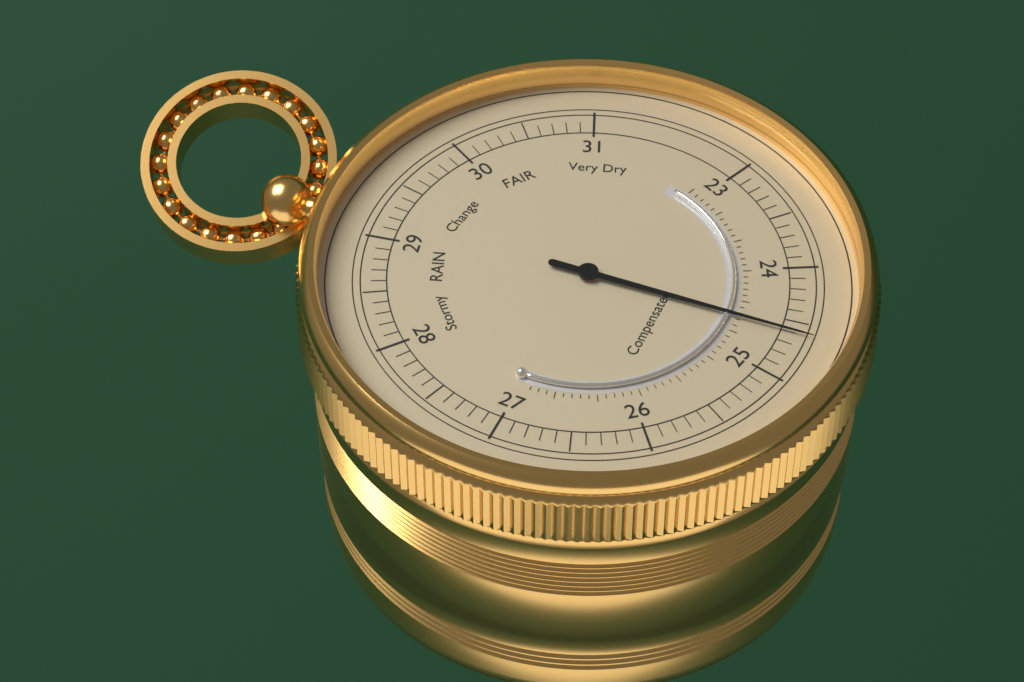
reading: 24.6 (no unit)
